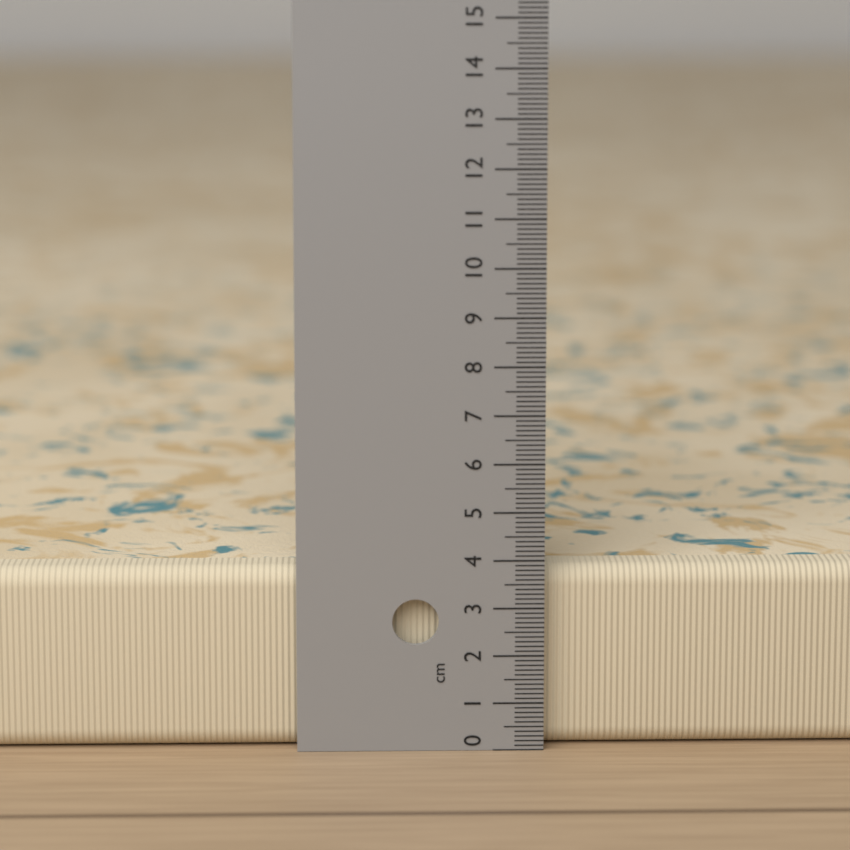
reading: 3.8 cm
